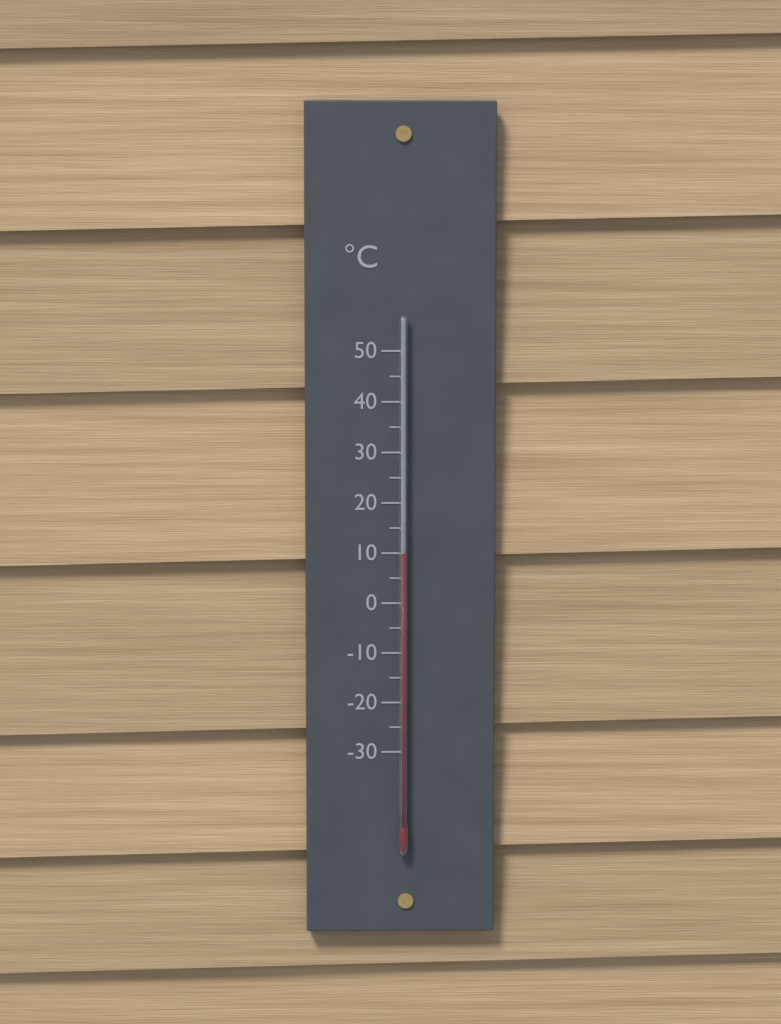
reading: 10 °C
